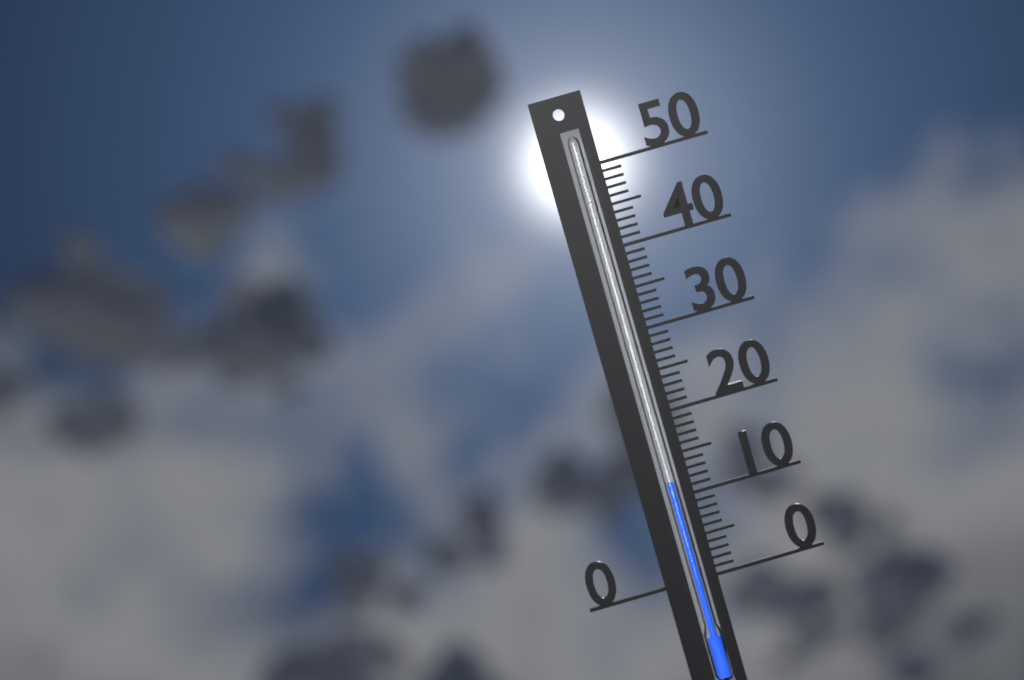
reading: 12 (no unit)
